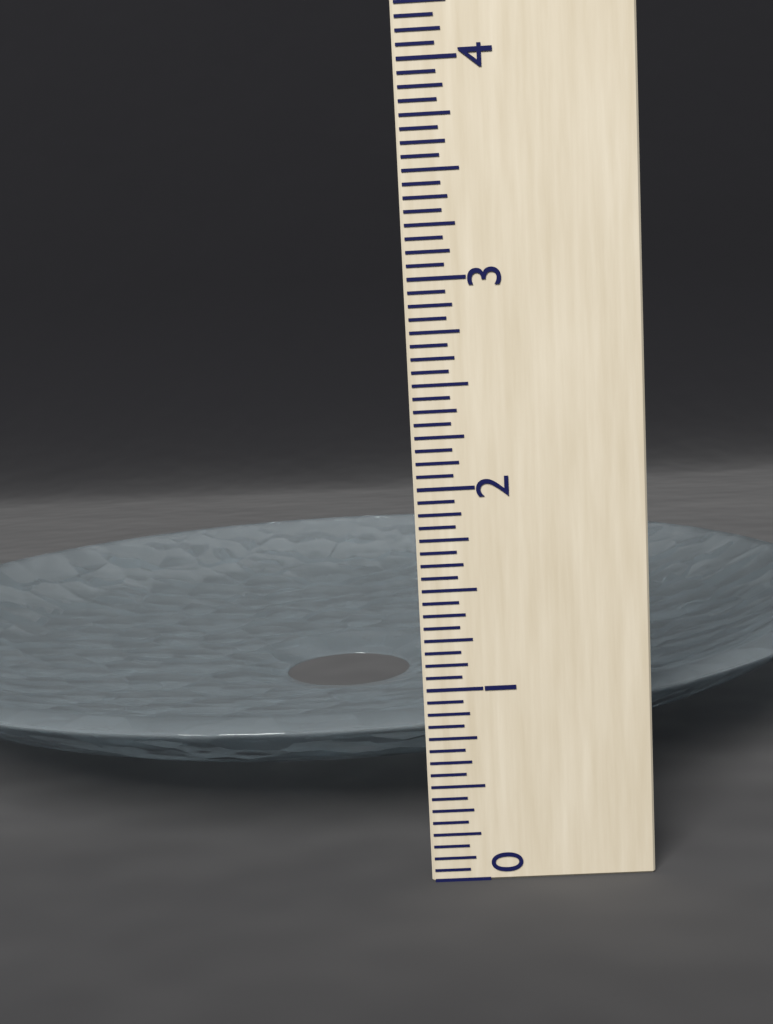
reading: 0.8125 (no unit)
